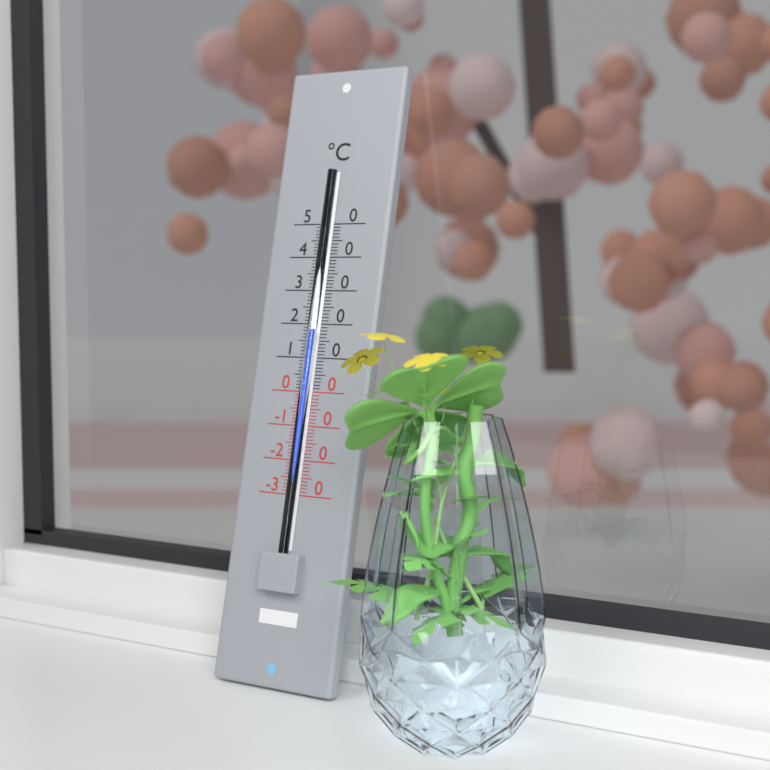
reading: 18 °C
